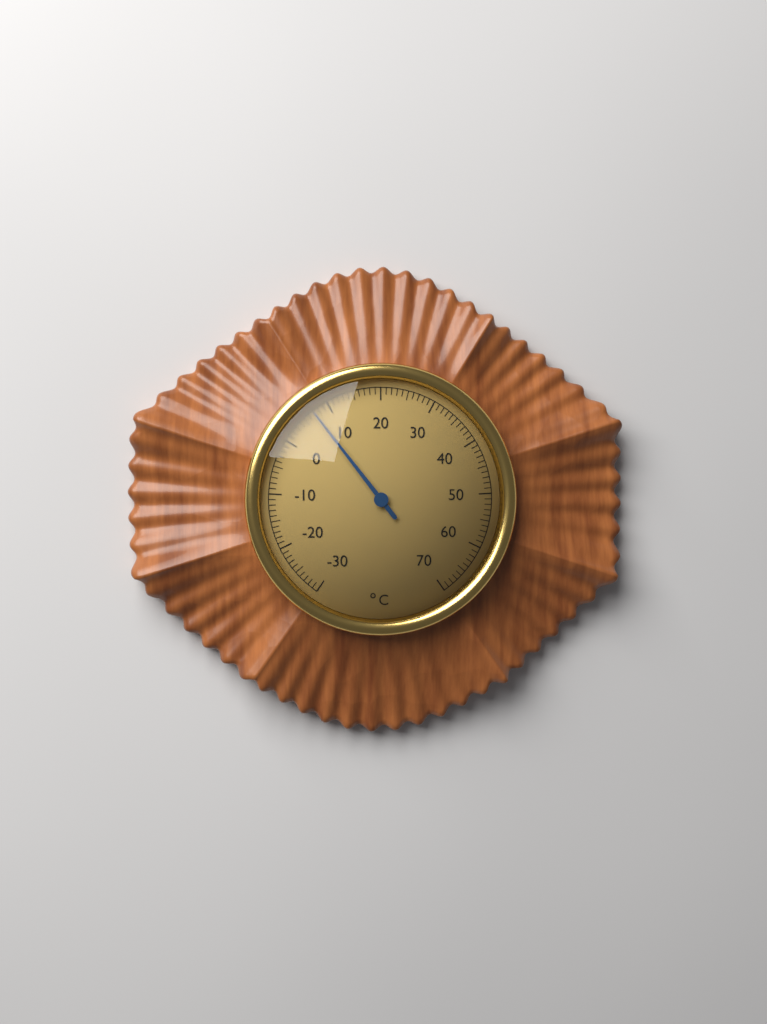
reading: 7 °C
